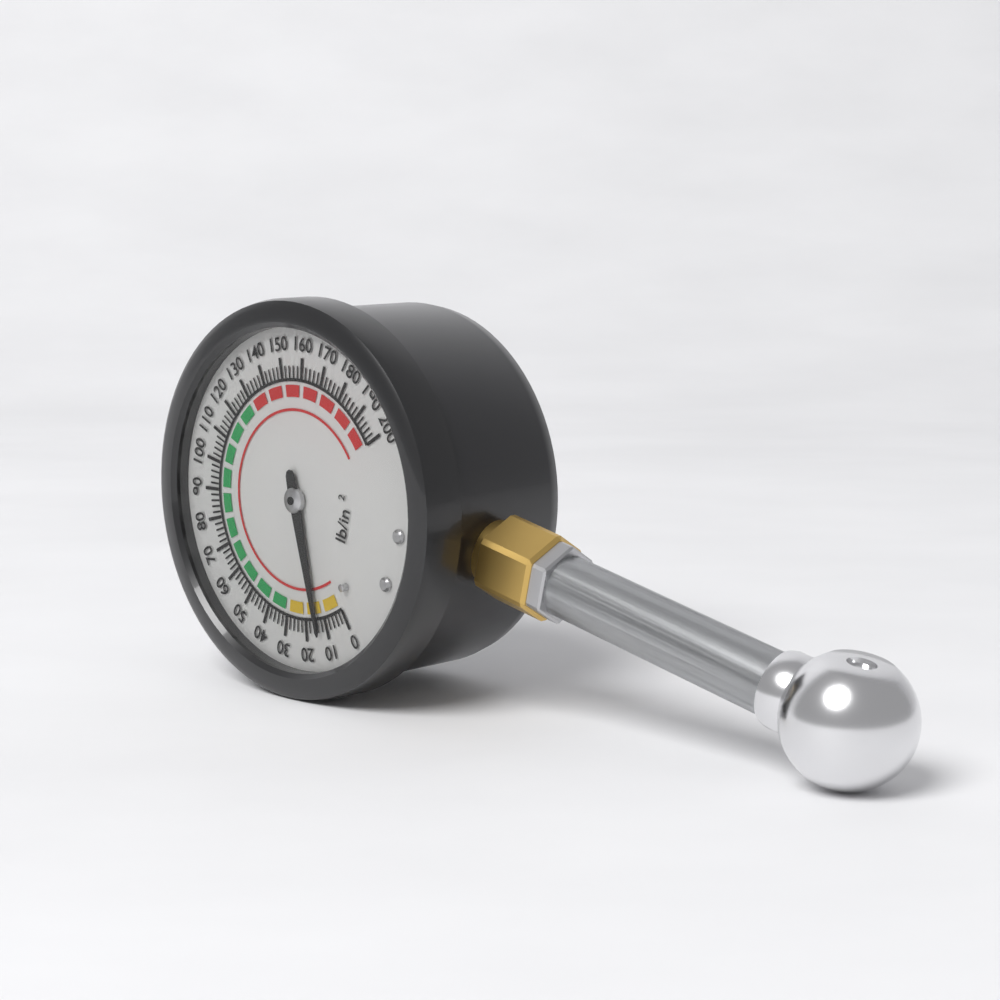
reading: 14 psi
